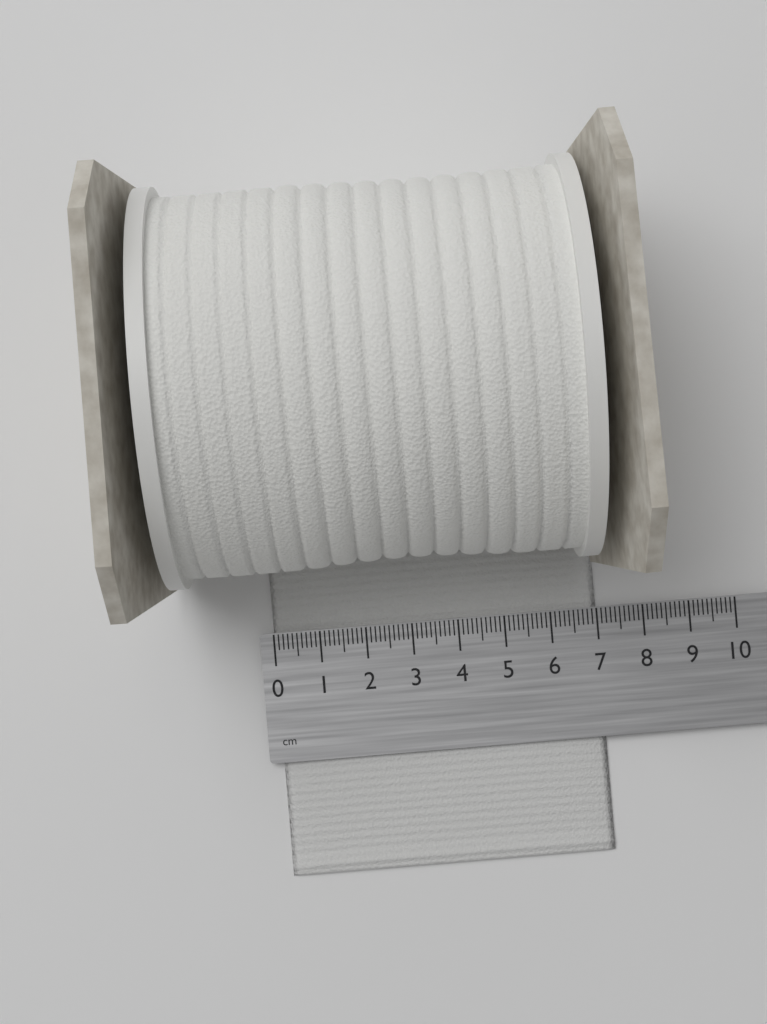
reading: 7.0 cm
